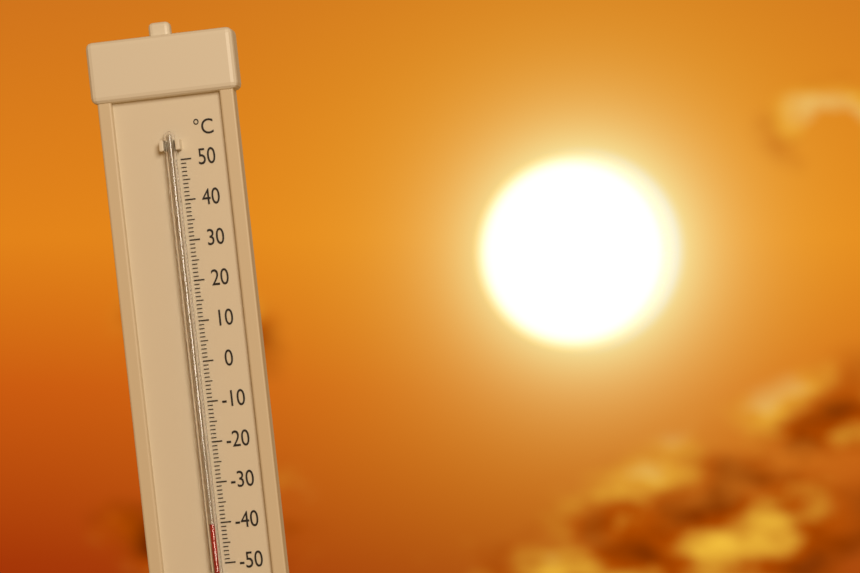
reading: -40 °C
